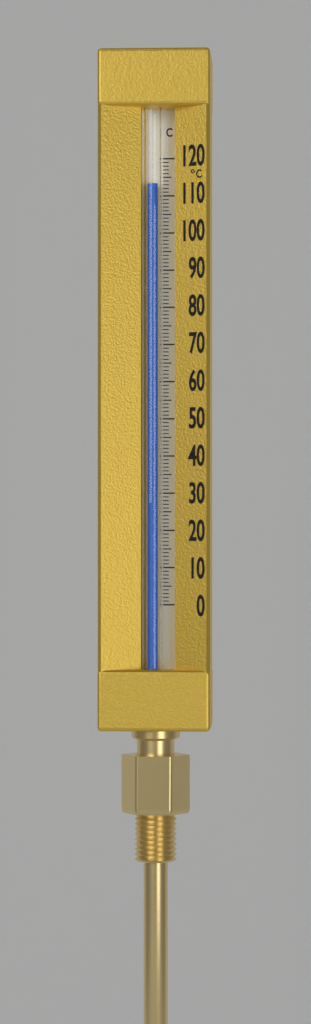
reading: 113 °C
